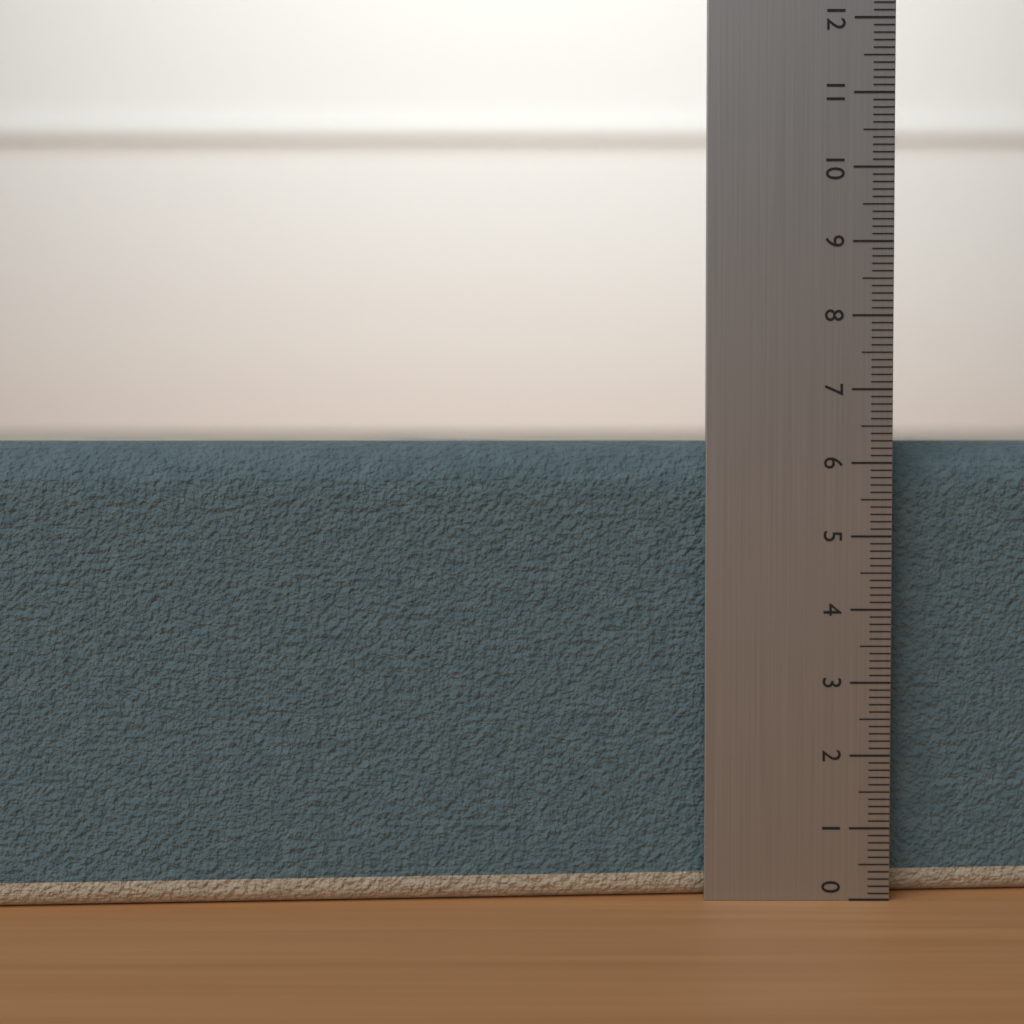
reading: 6.3 (no unit)
